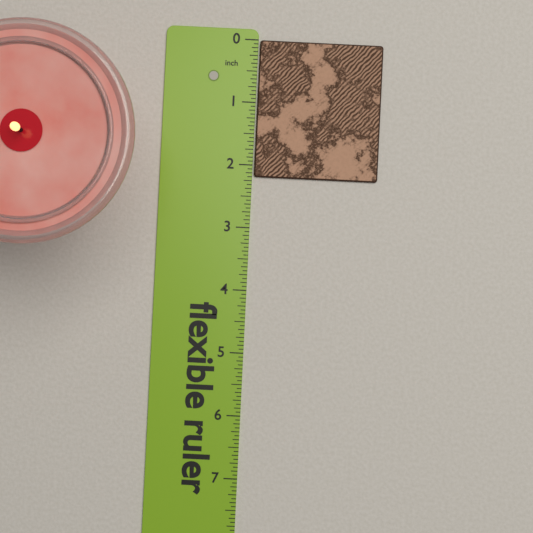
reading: 2.1875 in
